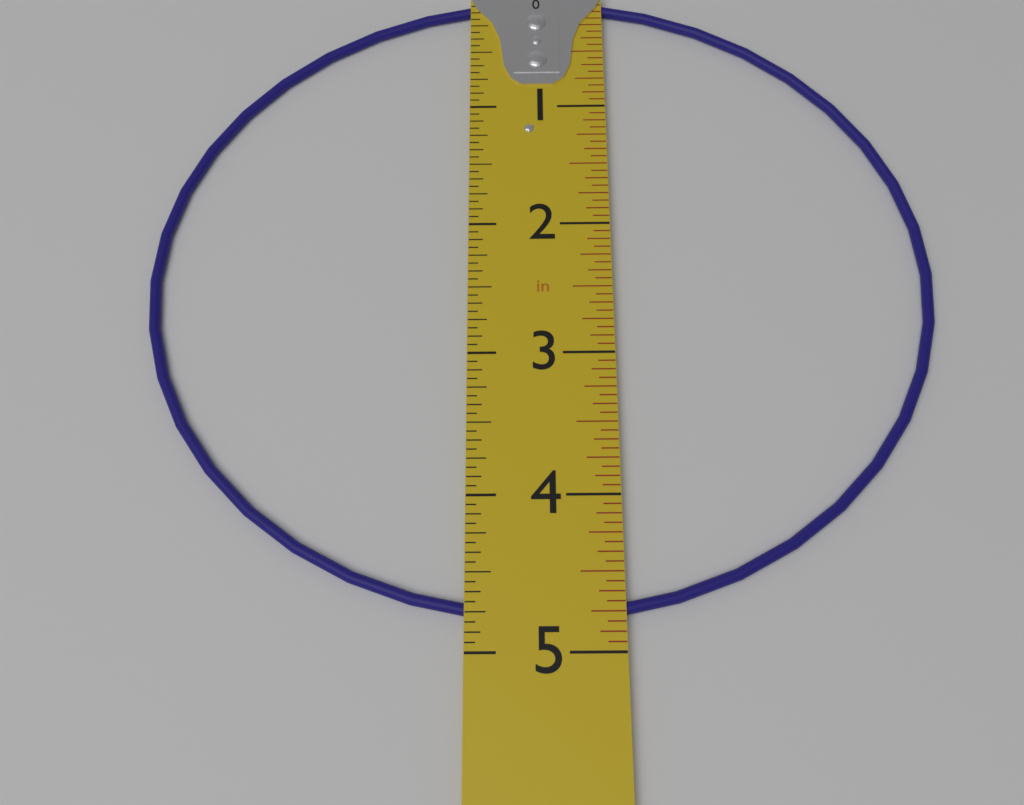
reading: 4.8125 in
